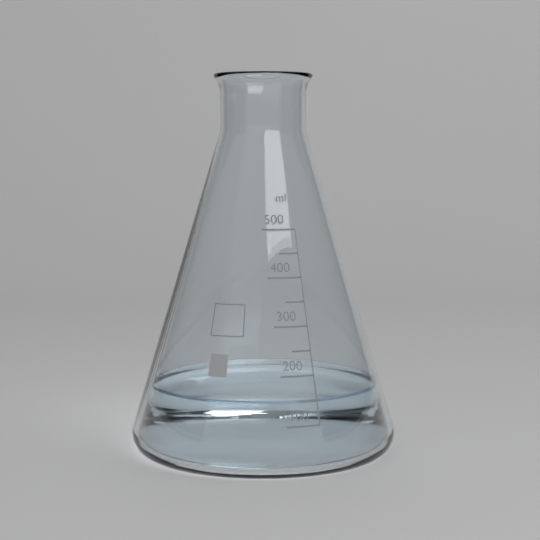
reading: 150 ml
